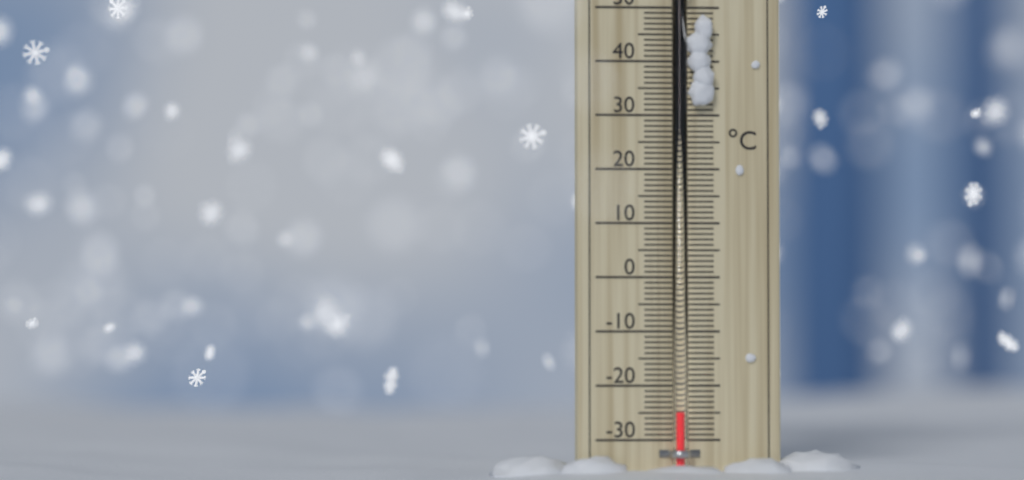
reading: -25 °C
